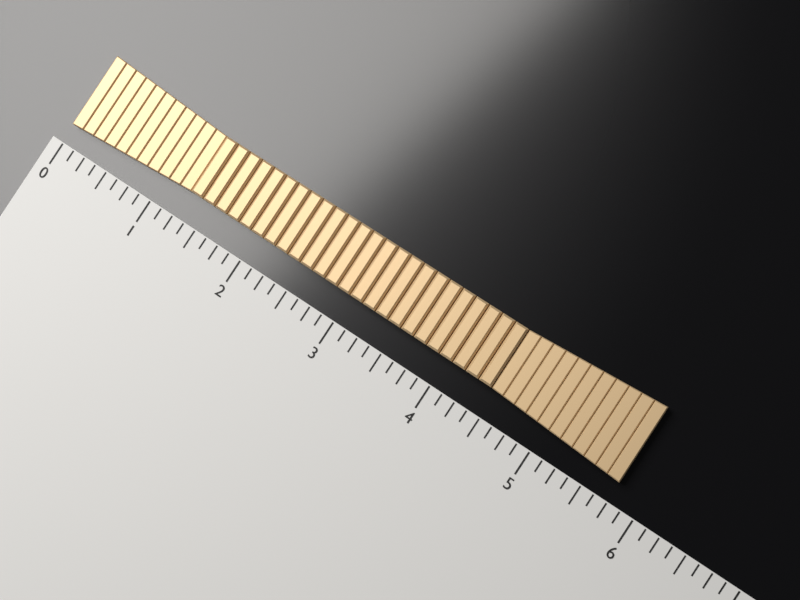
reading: 5.750 (no unit)
